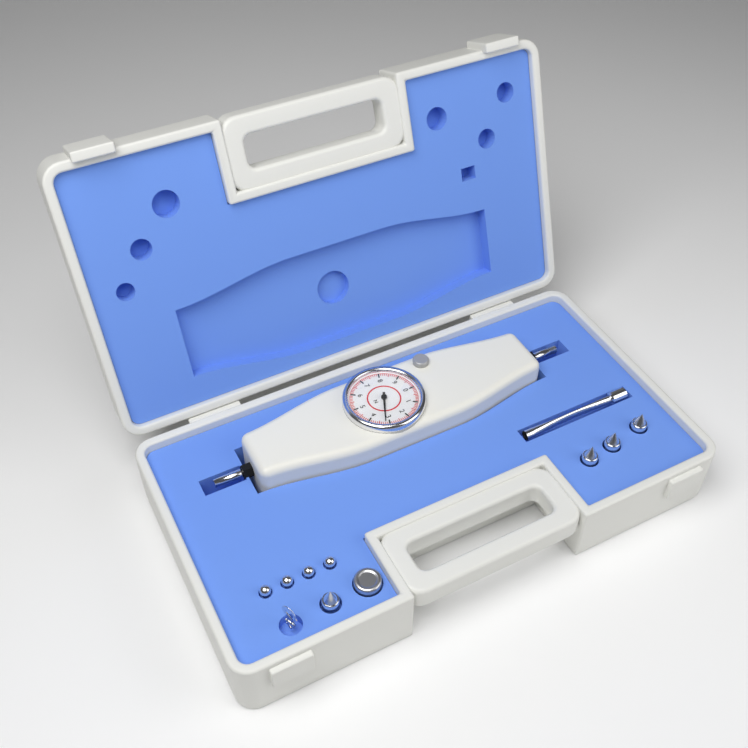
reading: 3.2 N
